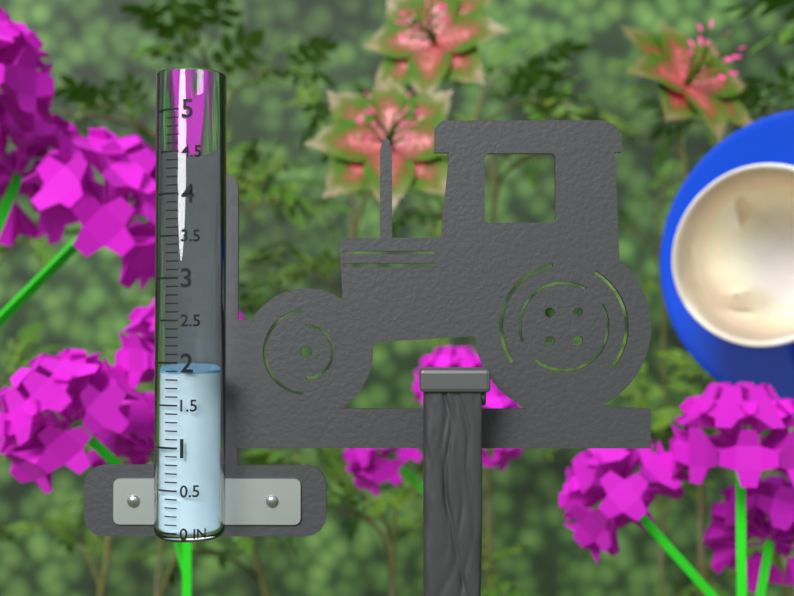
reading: 1.9 in
